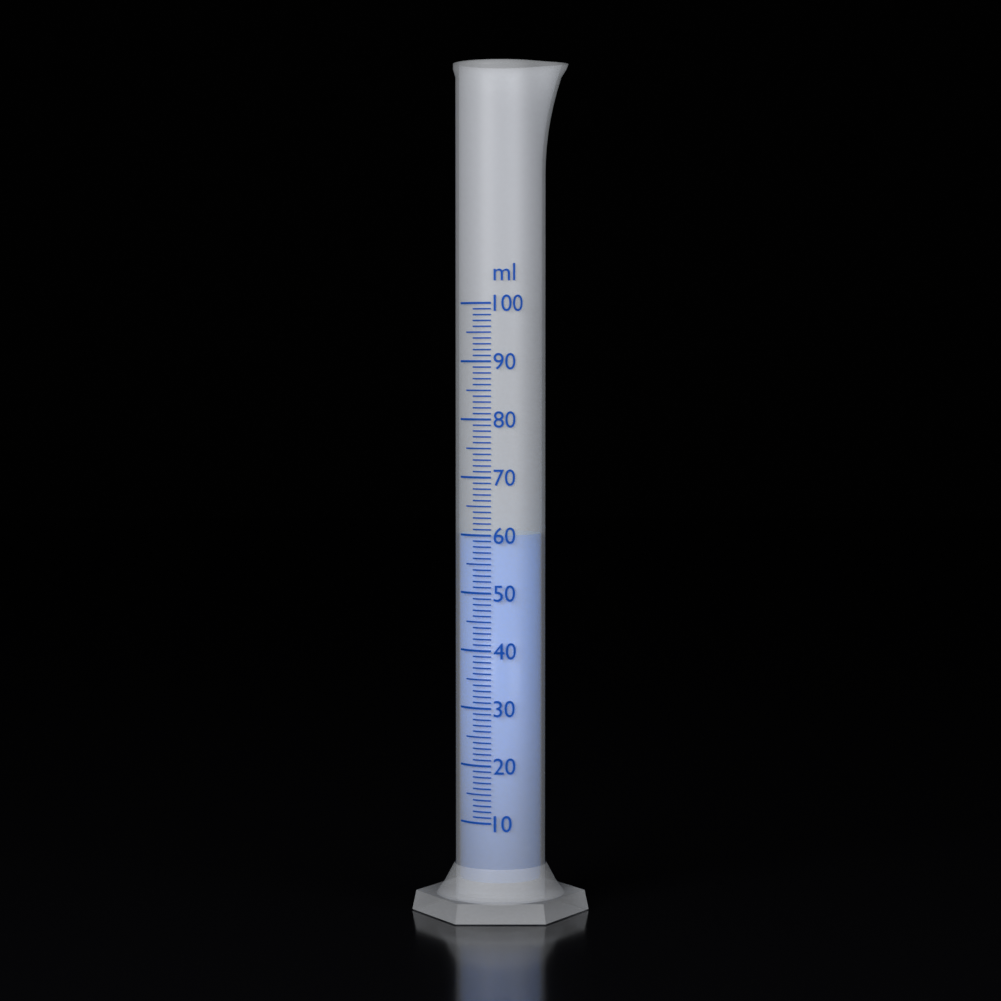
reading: 60 ml
